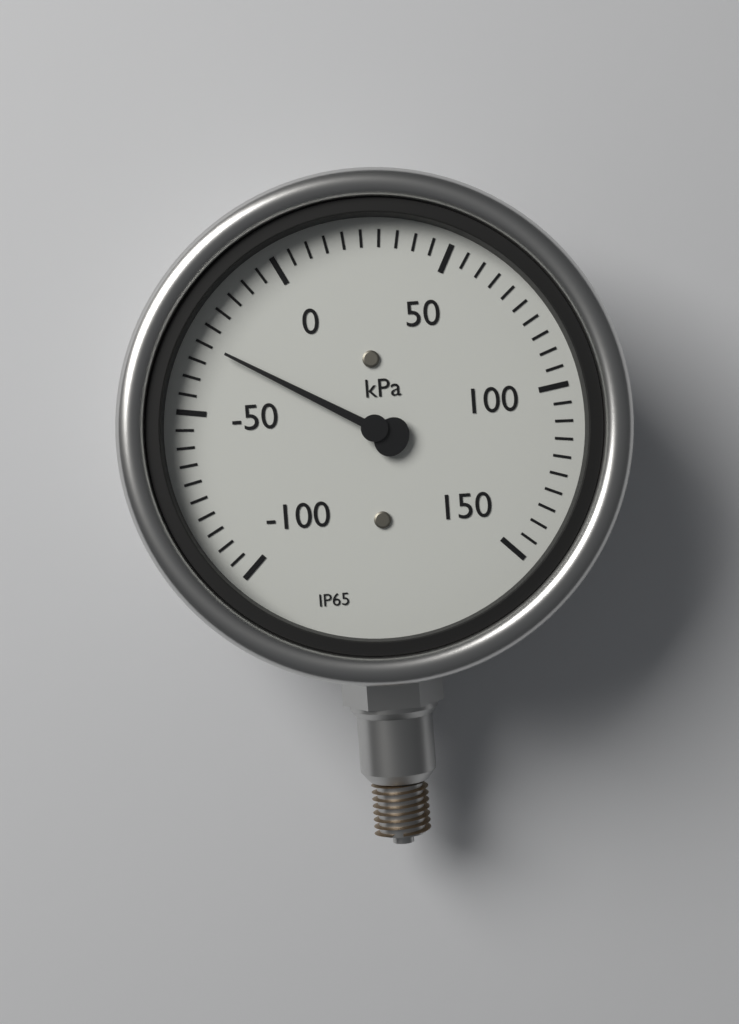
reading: -30 kPa
